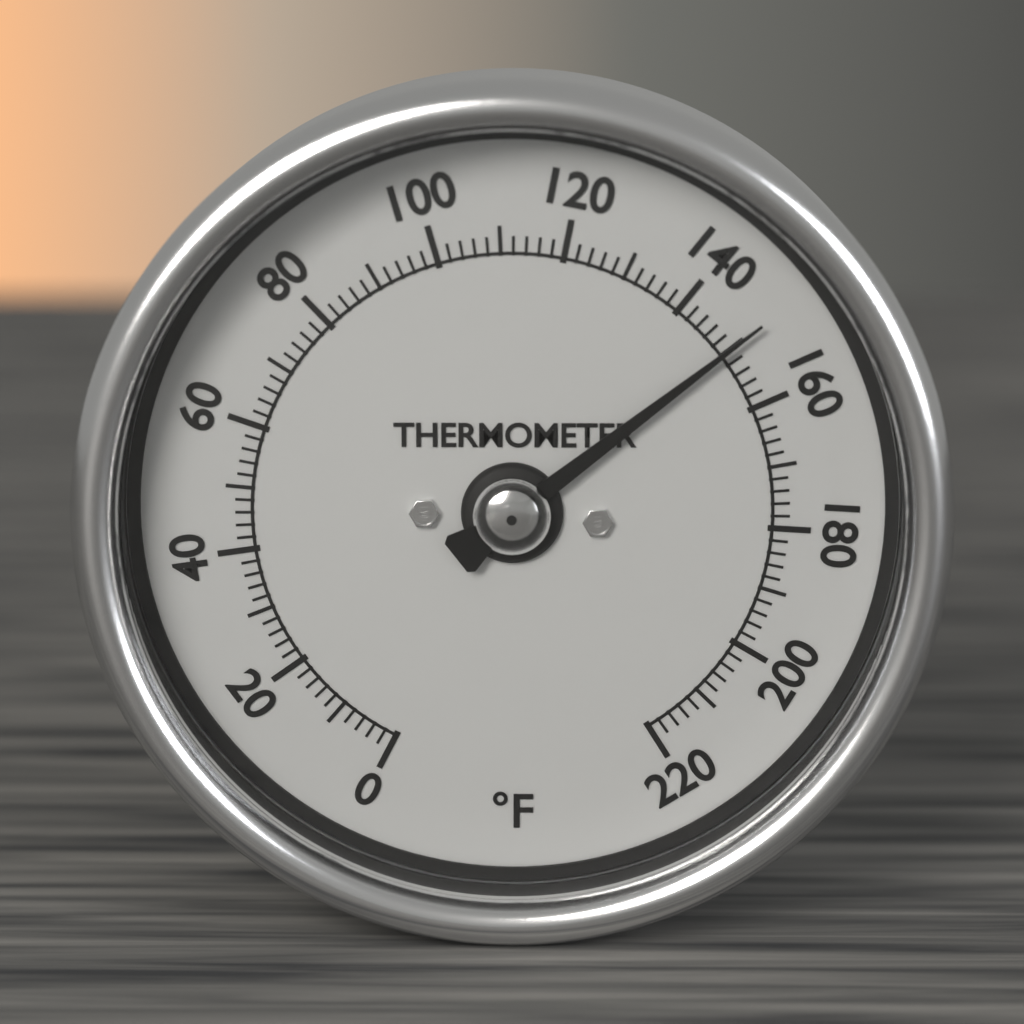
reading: 150 °F
